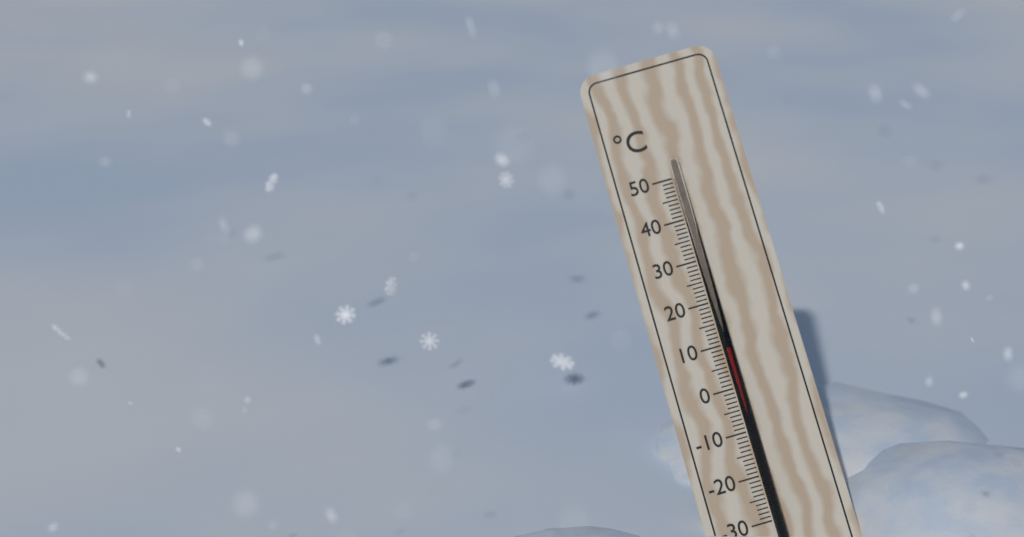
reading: 9 °C
